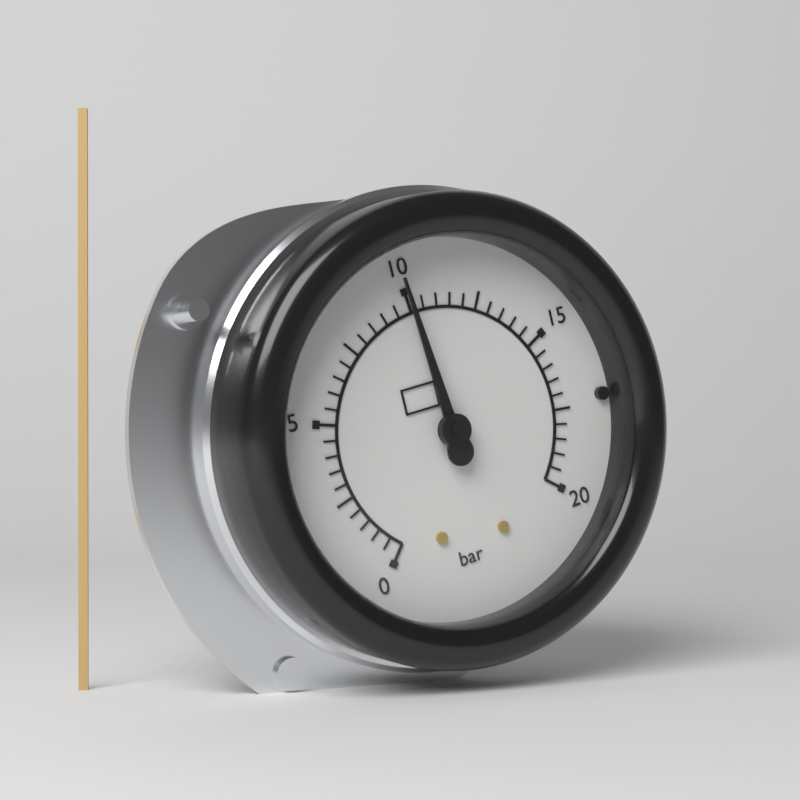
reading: 10.0 bar
